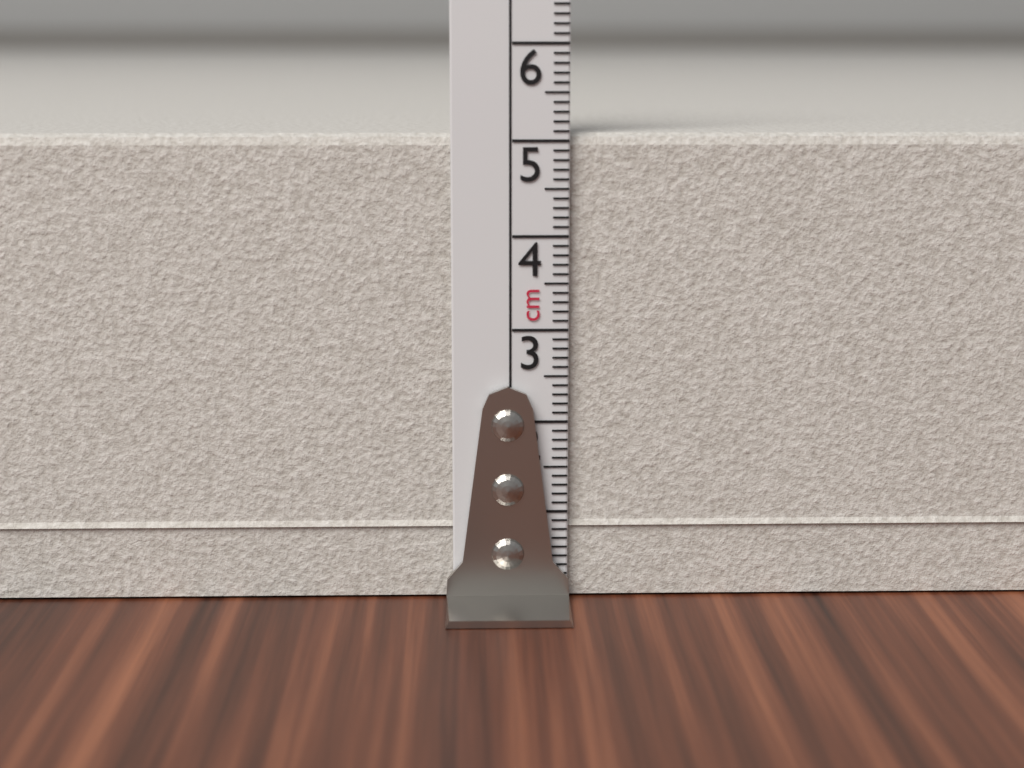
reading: 5.1 cm
